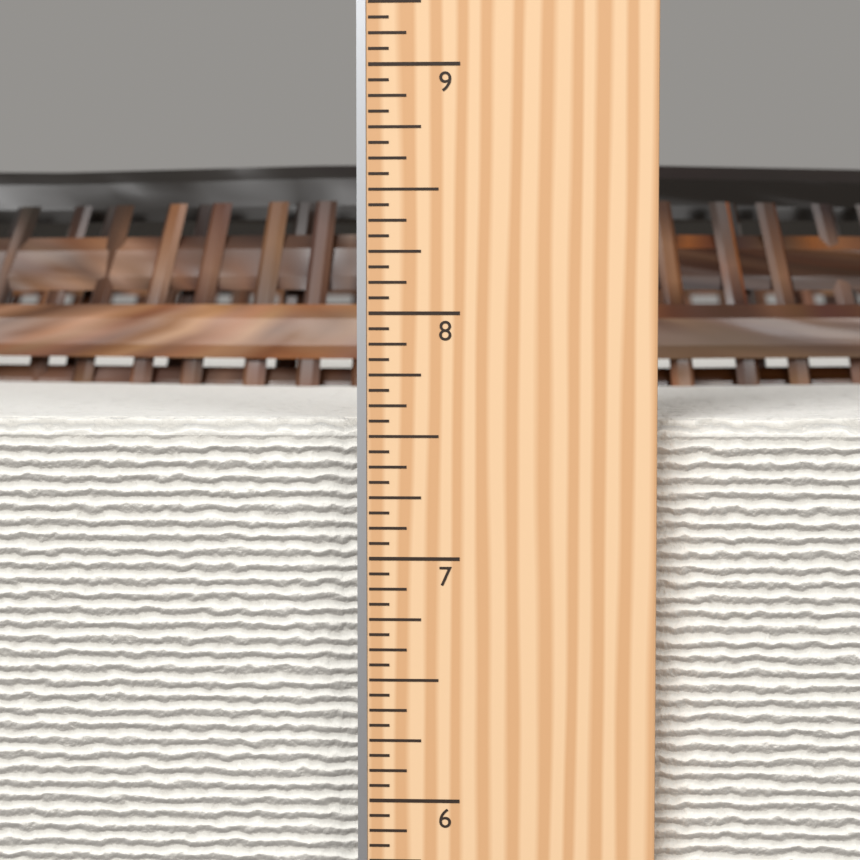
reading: 7.5625 in
